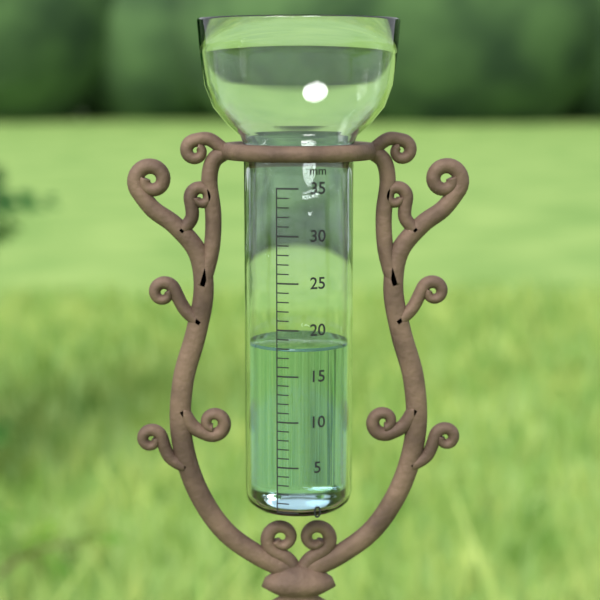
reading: 18 mm
